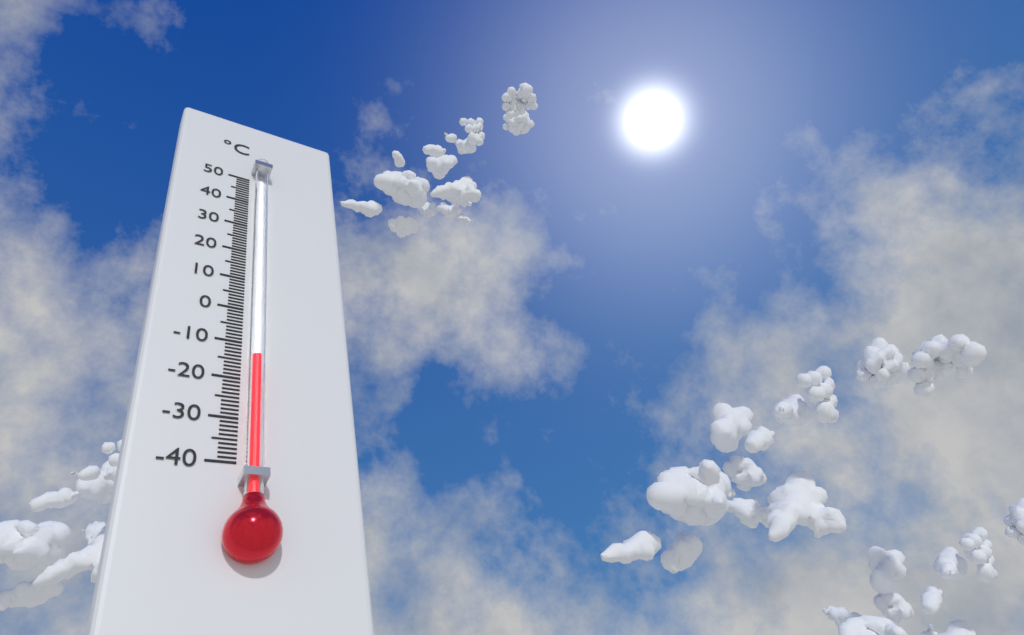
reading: -15 °C
